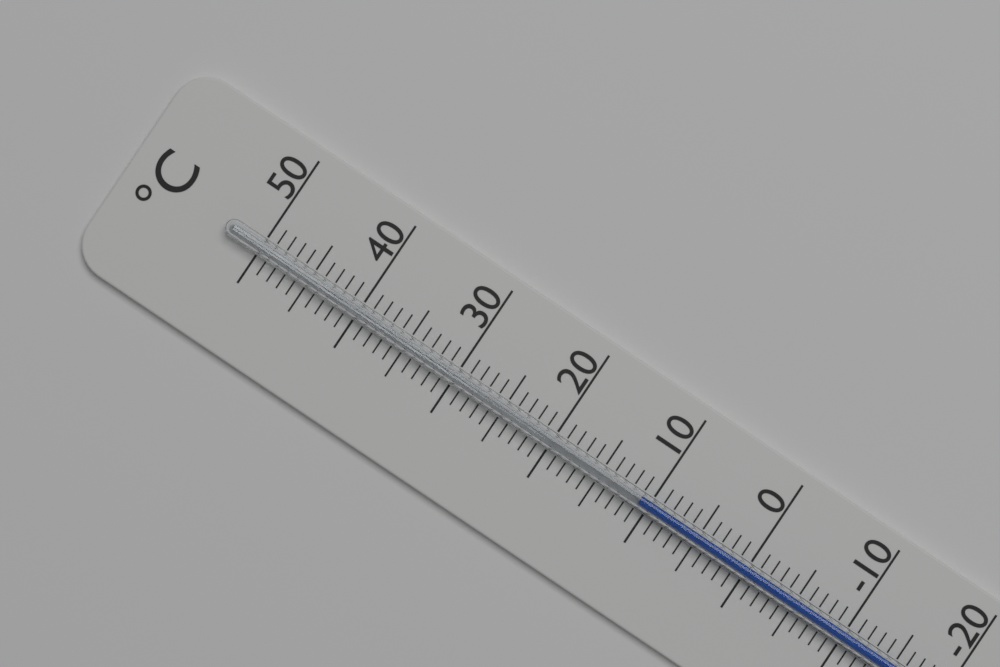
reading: 11 °C
